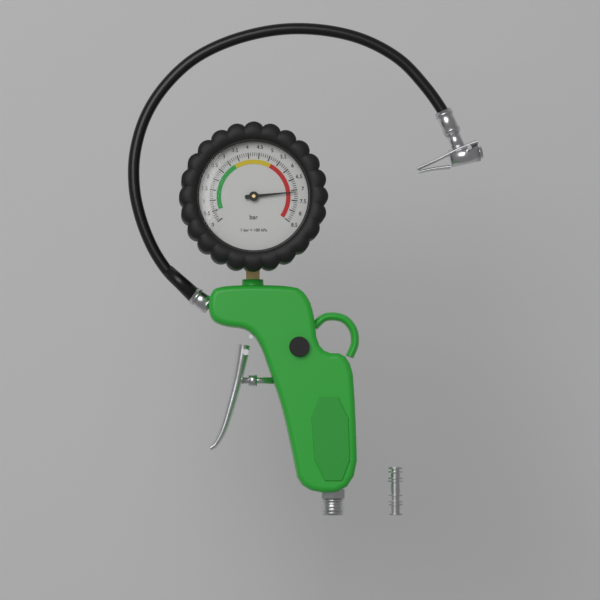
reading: 7.1 bar
